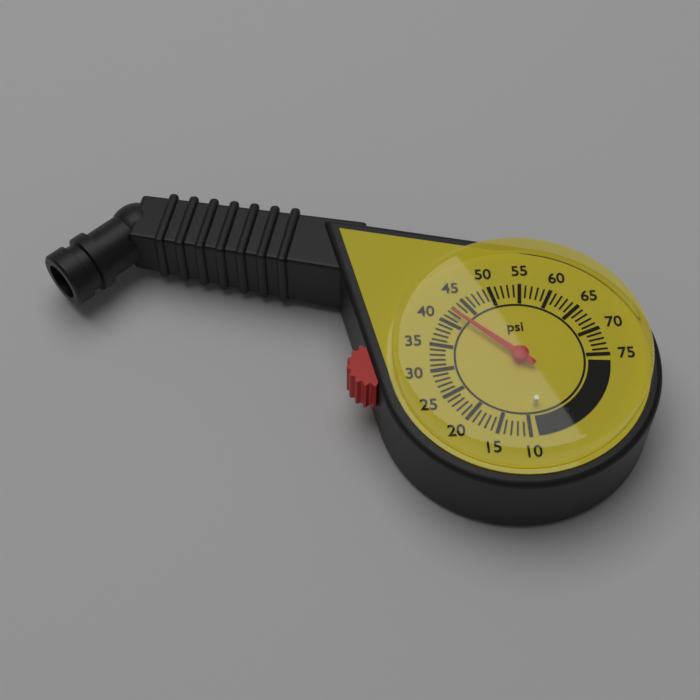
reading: 42 psi
